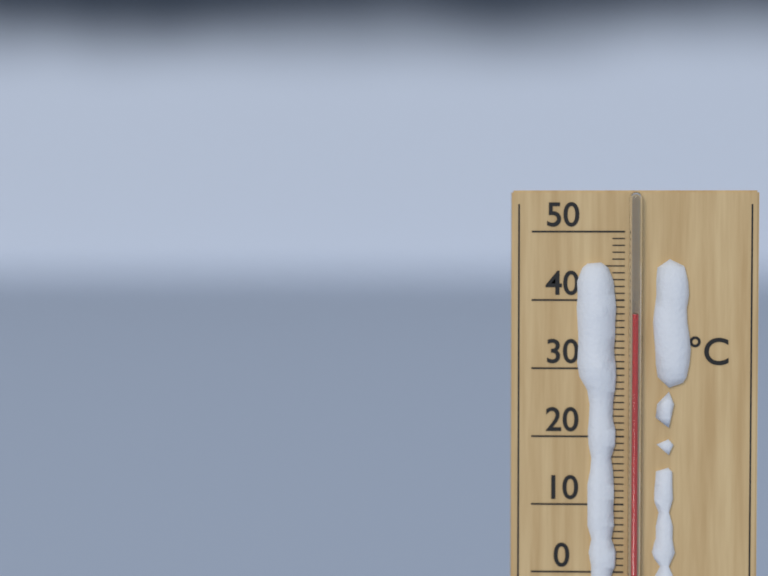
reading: 38 °C
